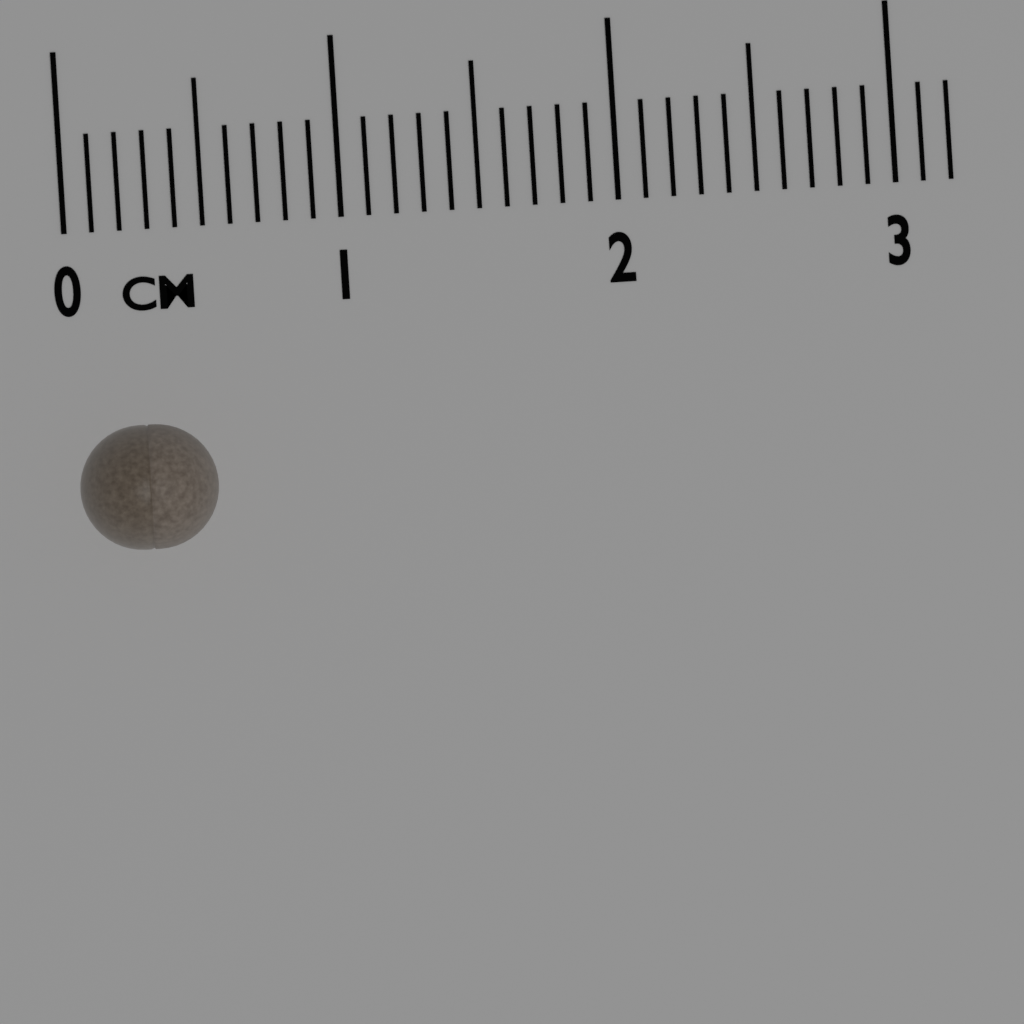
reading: 0.5 cm
